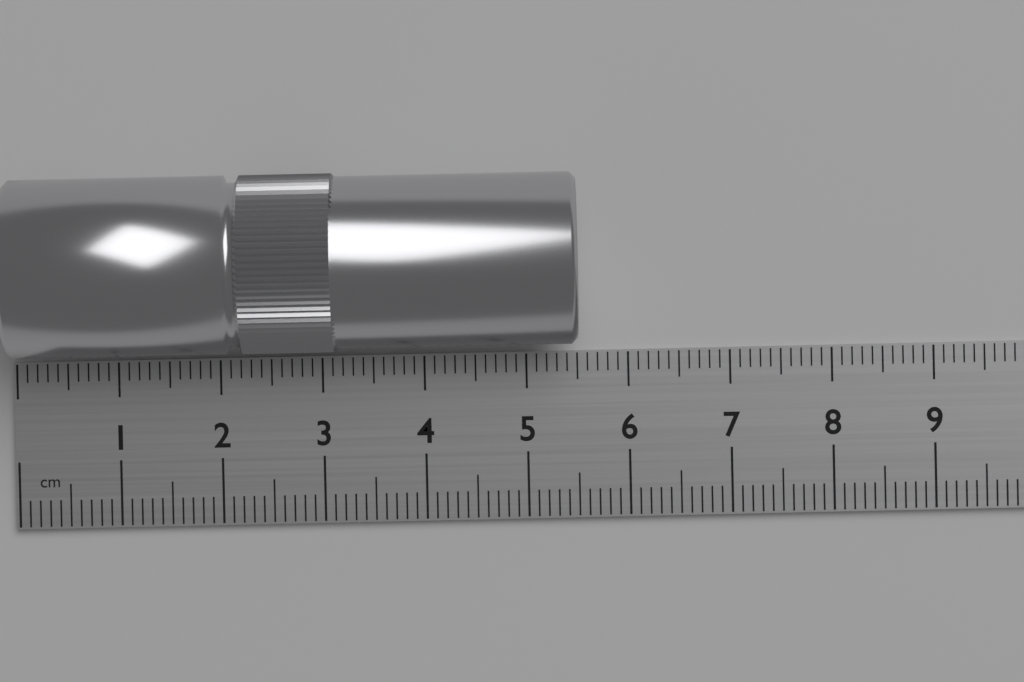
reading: 5.5 cm
